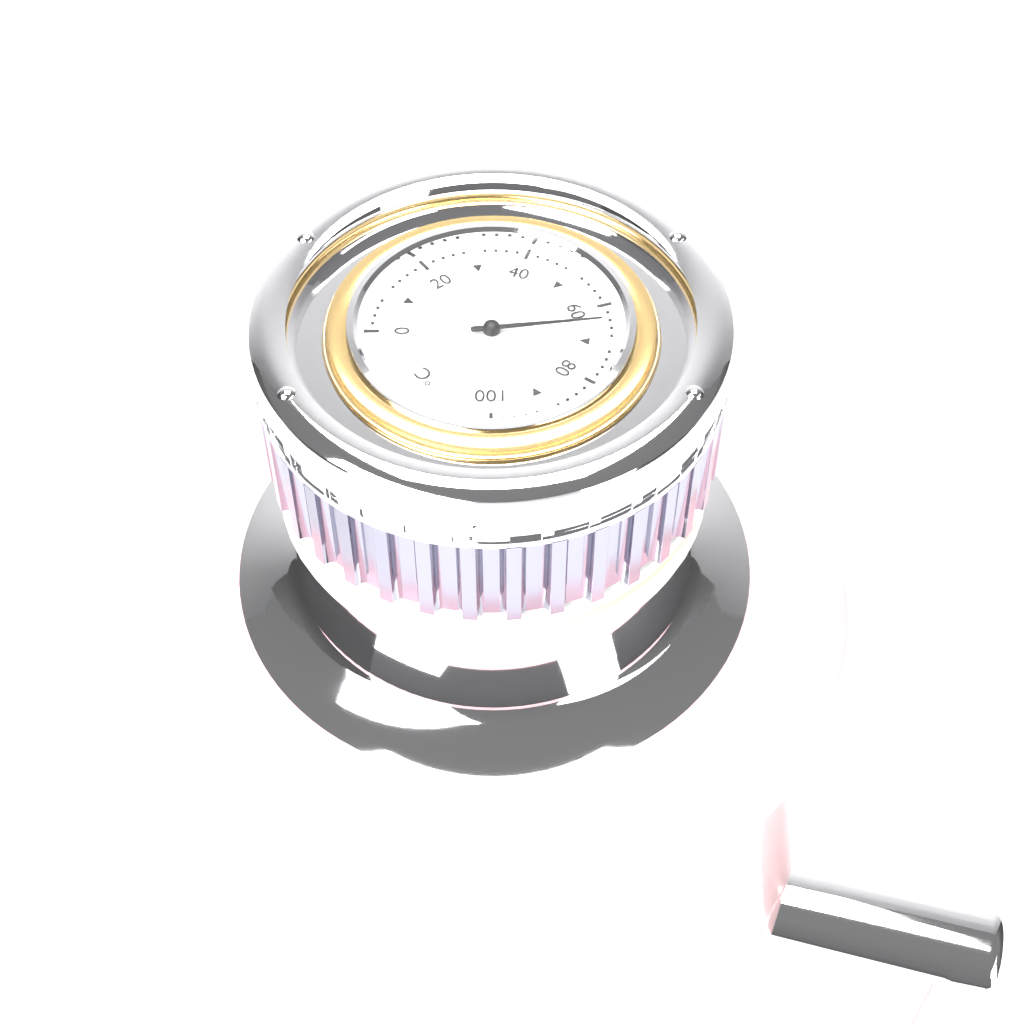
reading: 64 °C
